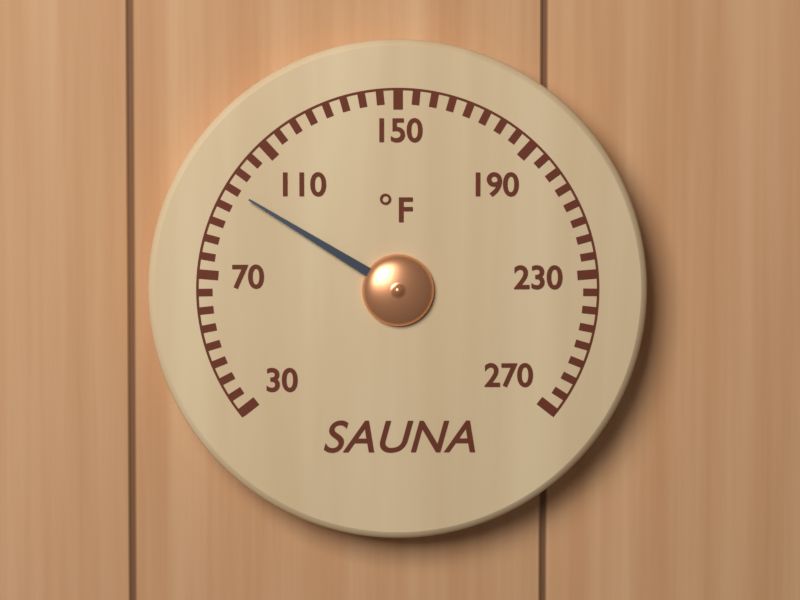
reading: 95 °F
